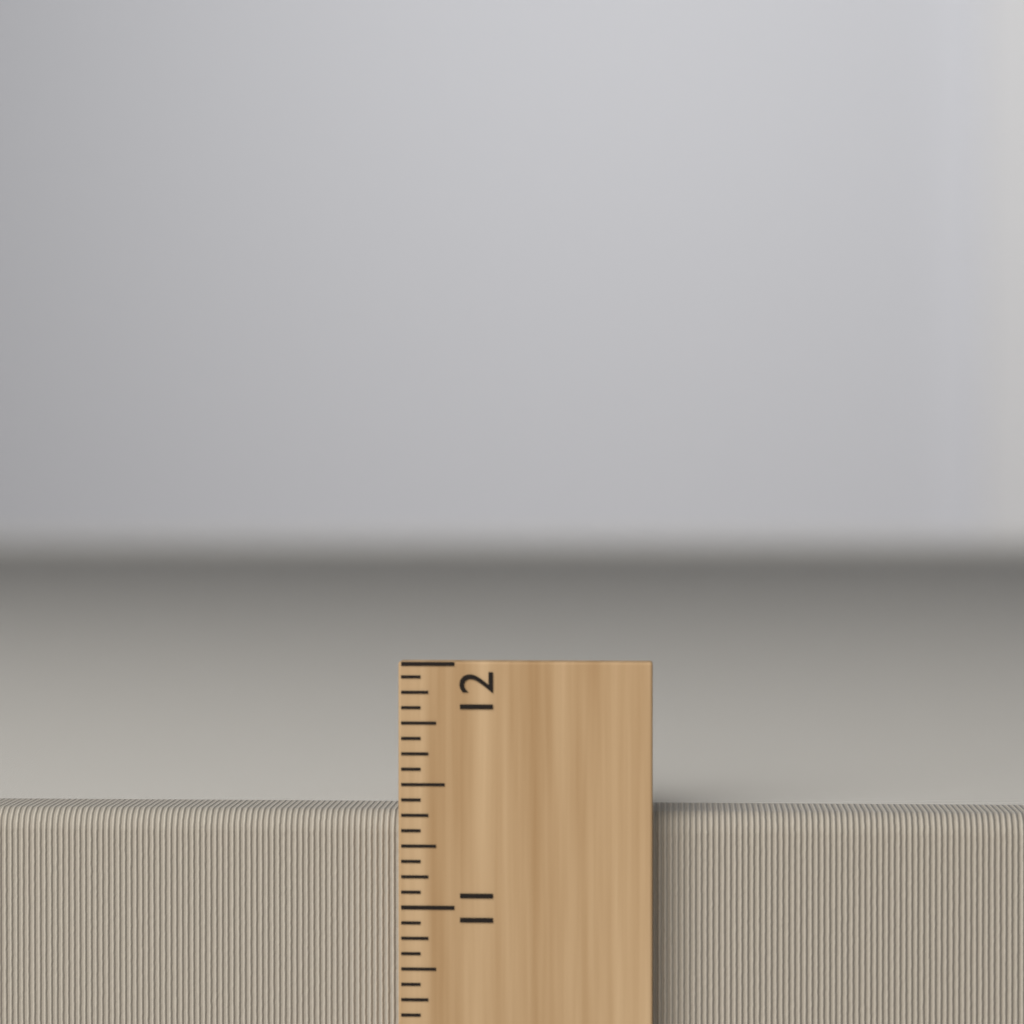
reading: 11.3750 inch
